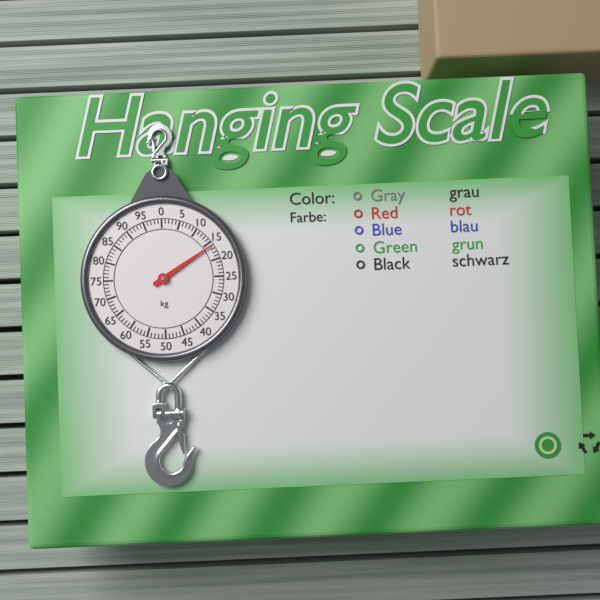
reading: 16 kg
